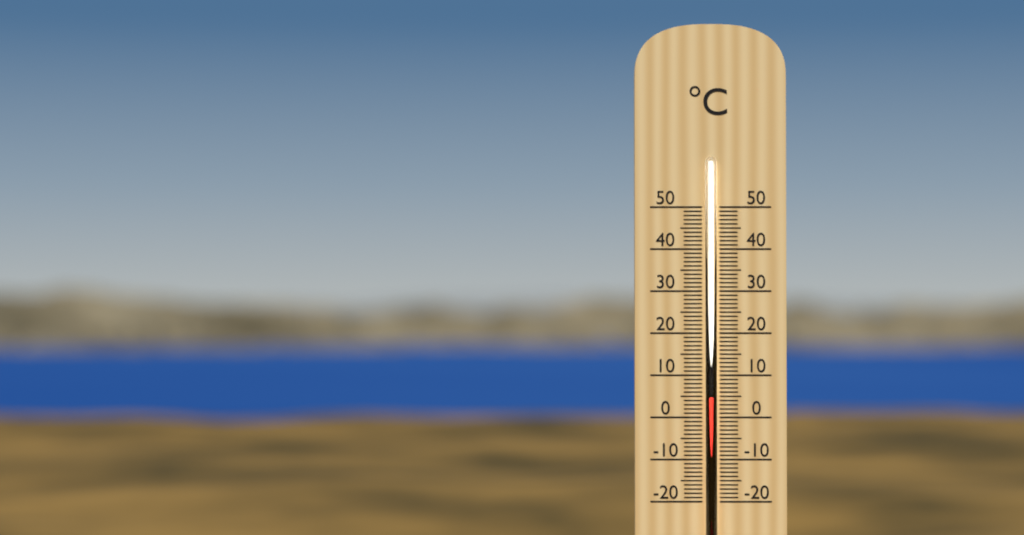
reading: 5 °C
